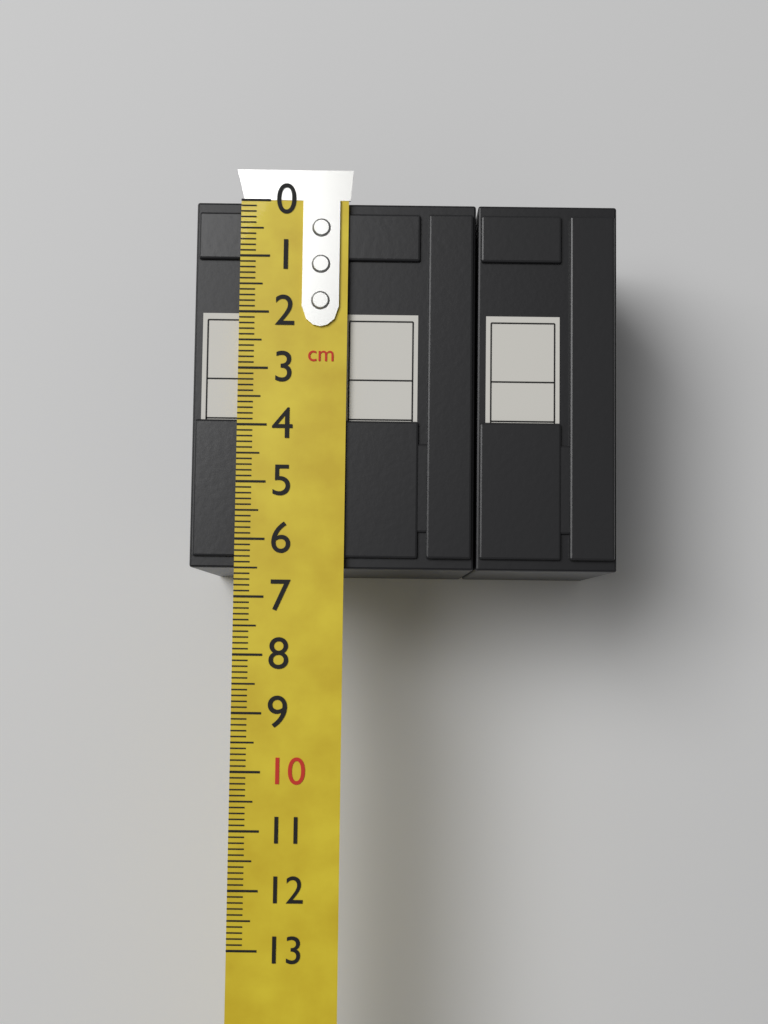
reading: 6.5 cm
